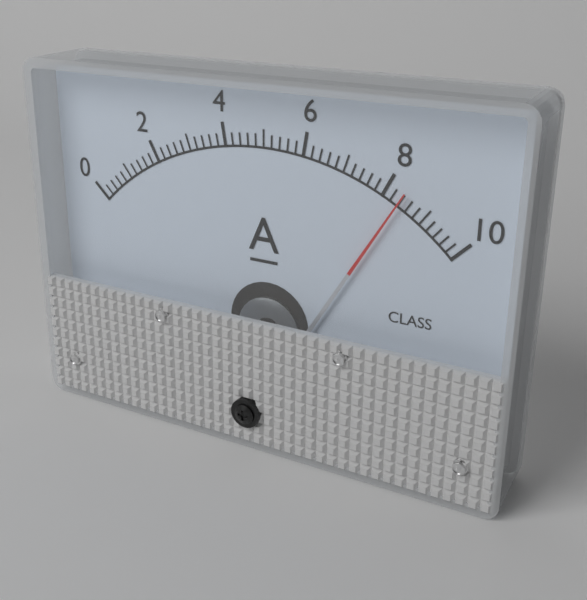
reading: 8.4 A
